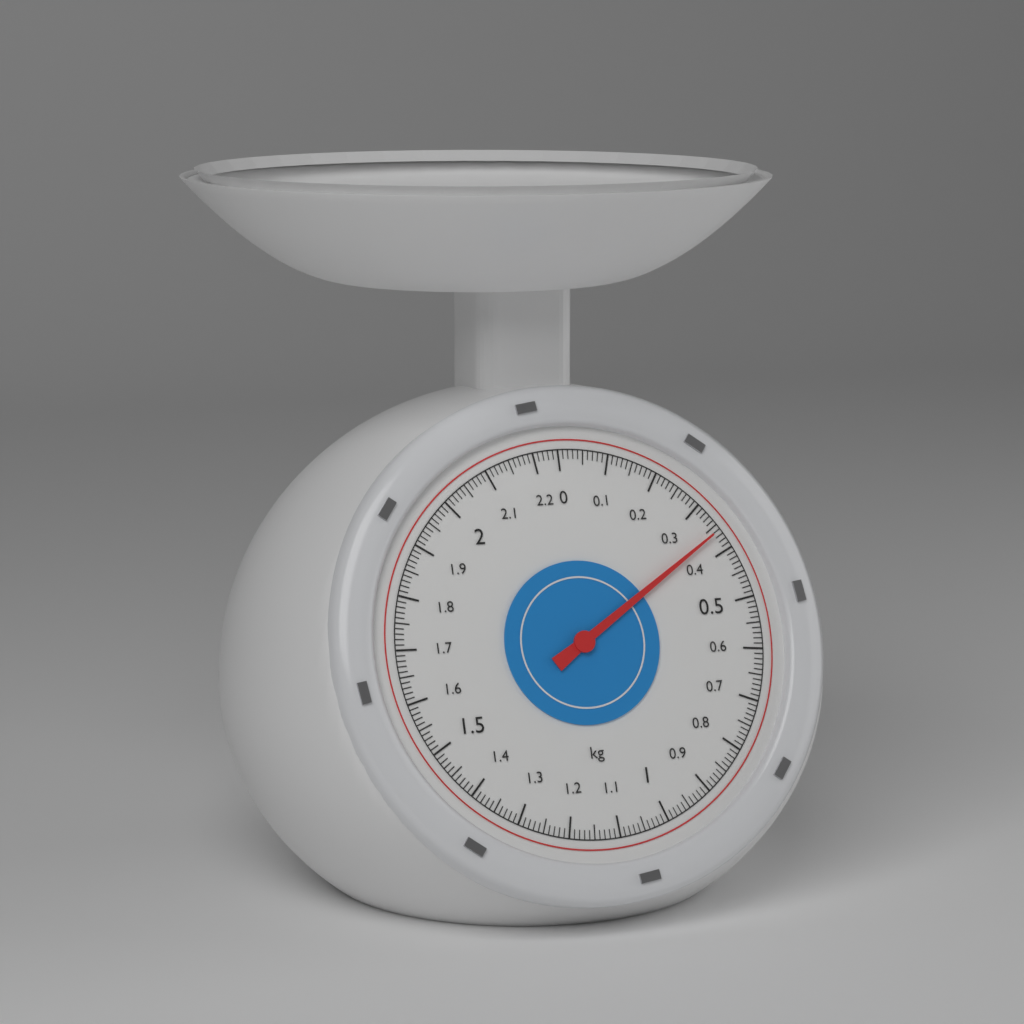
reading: 0.36 kg
